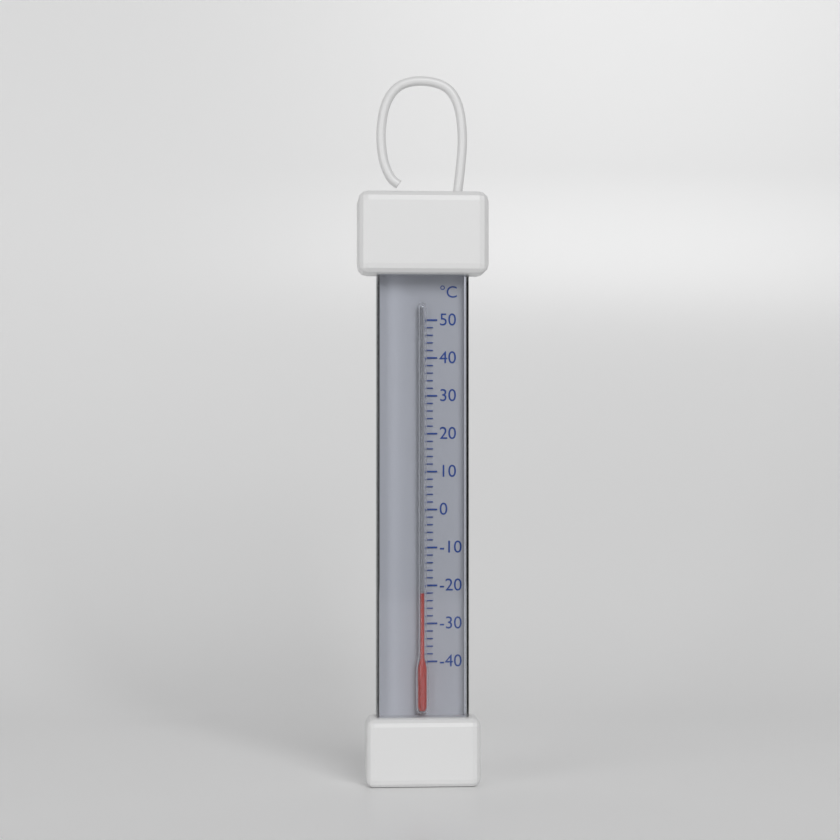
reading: -22 °C
